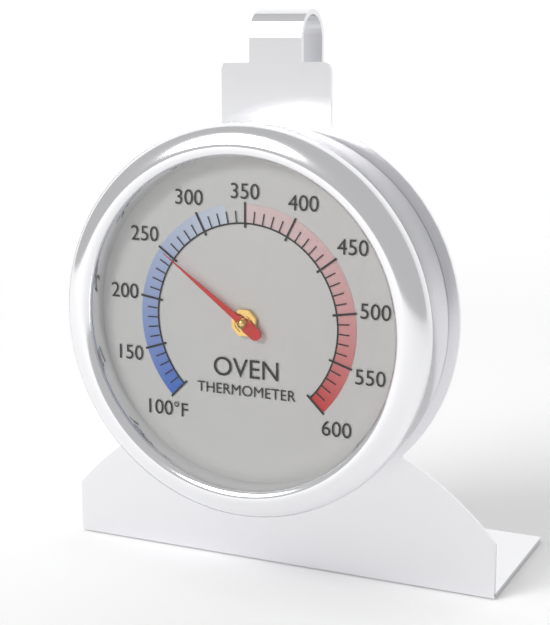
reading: 250 °F
